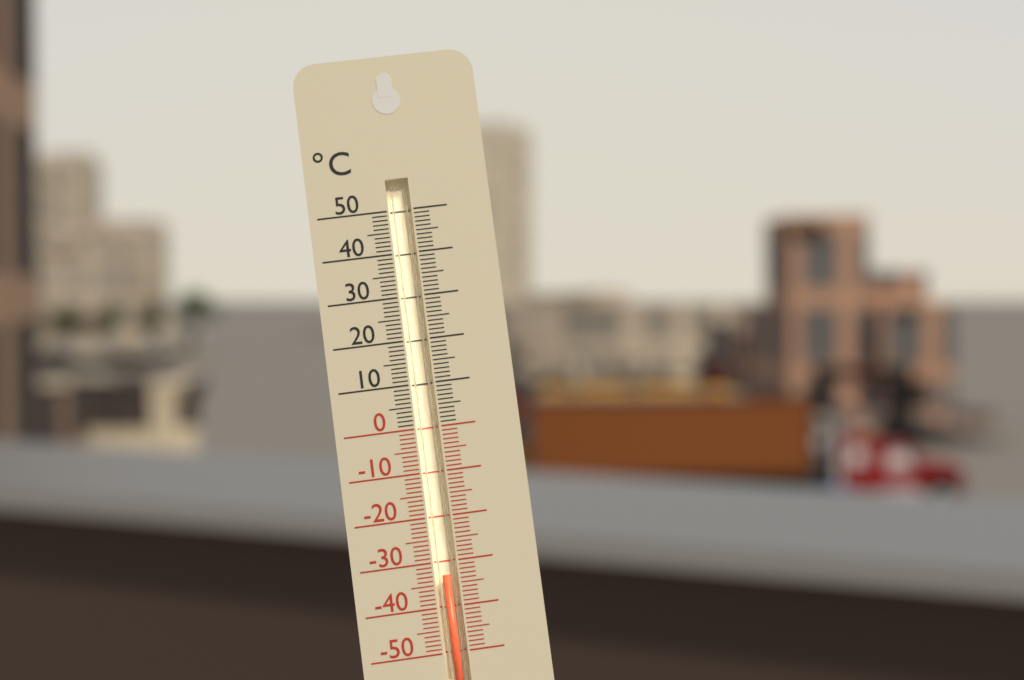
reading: -33 °C
